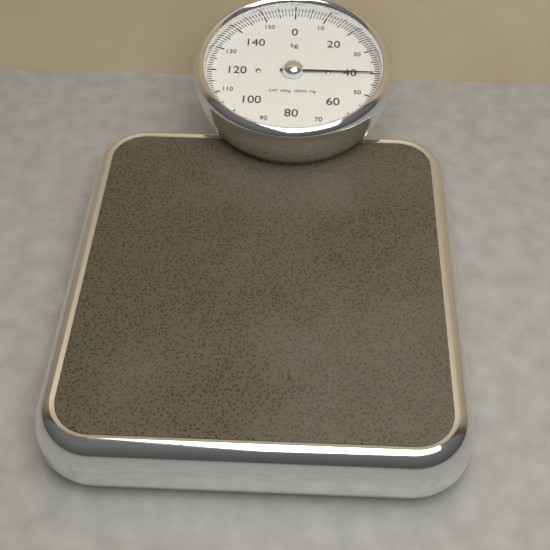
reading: 40 kg
